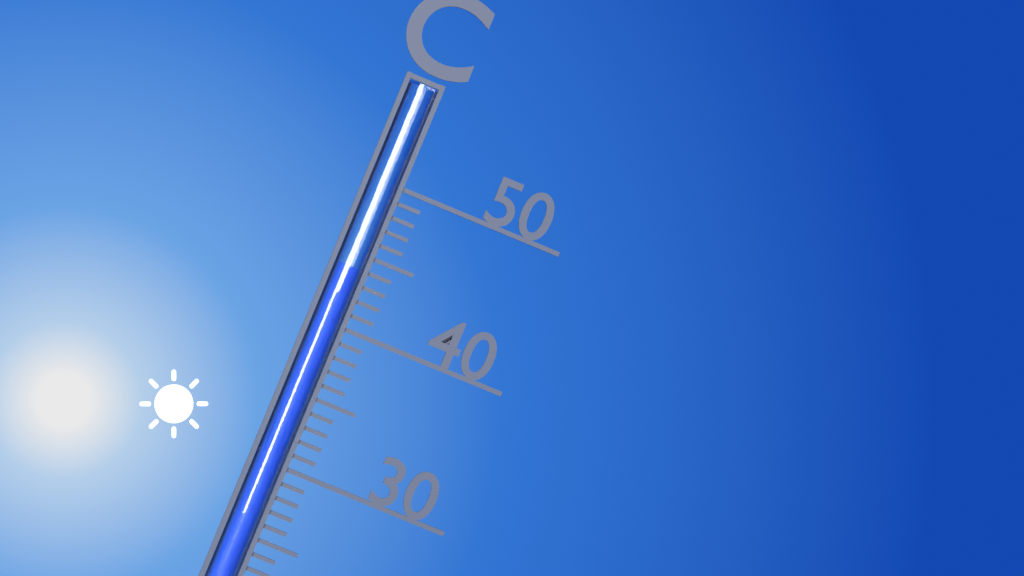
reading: 44 °C
